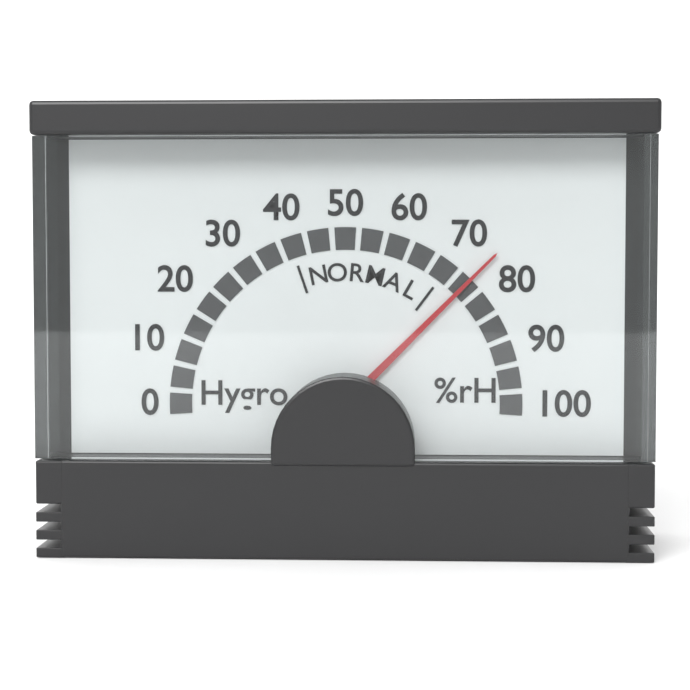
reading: 75 %rH
